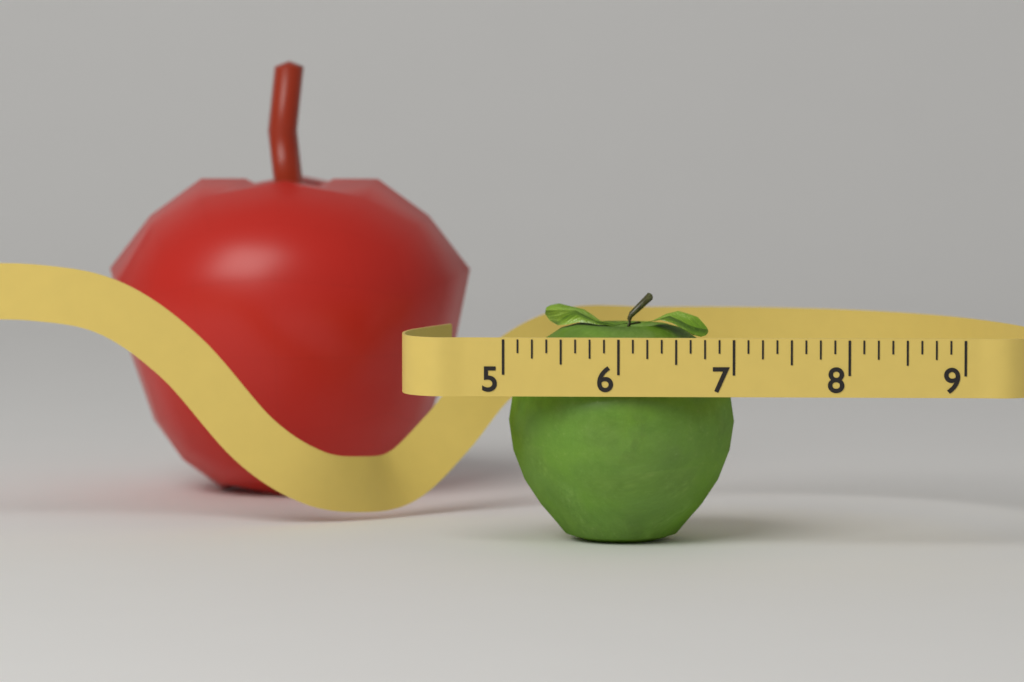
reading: 7.000 (no unit)
